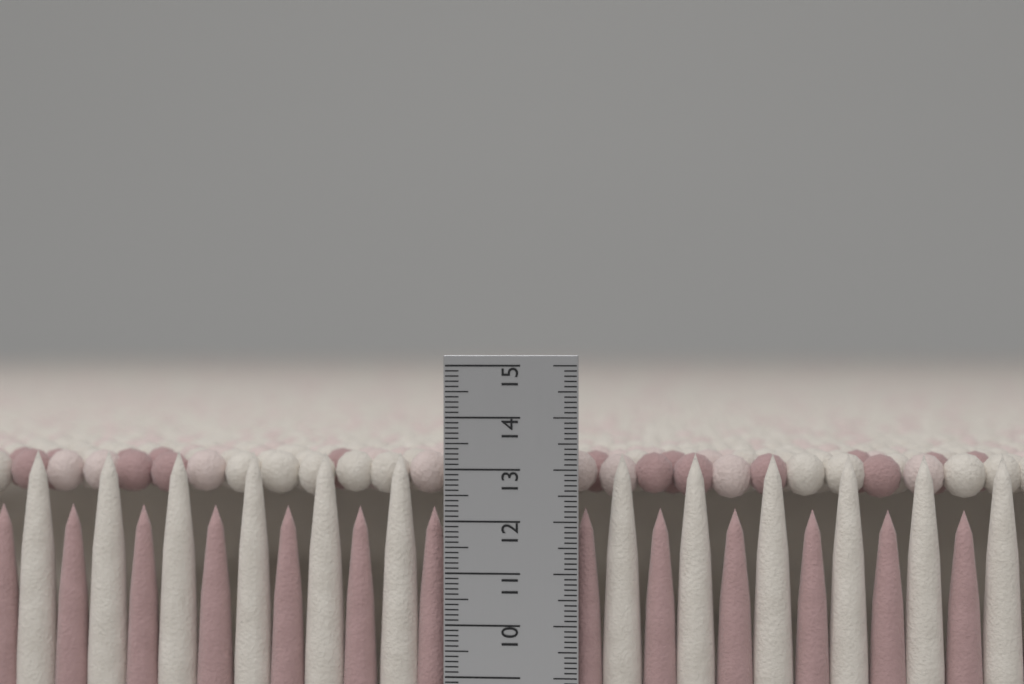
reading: 13.3 cm
